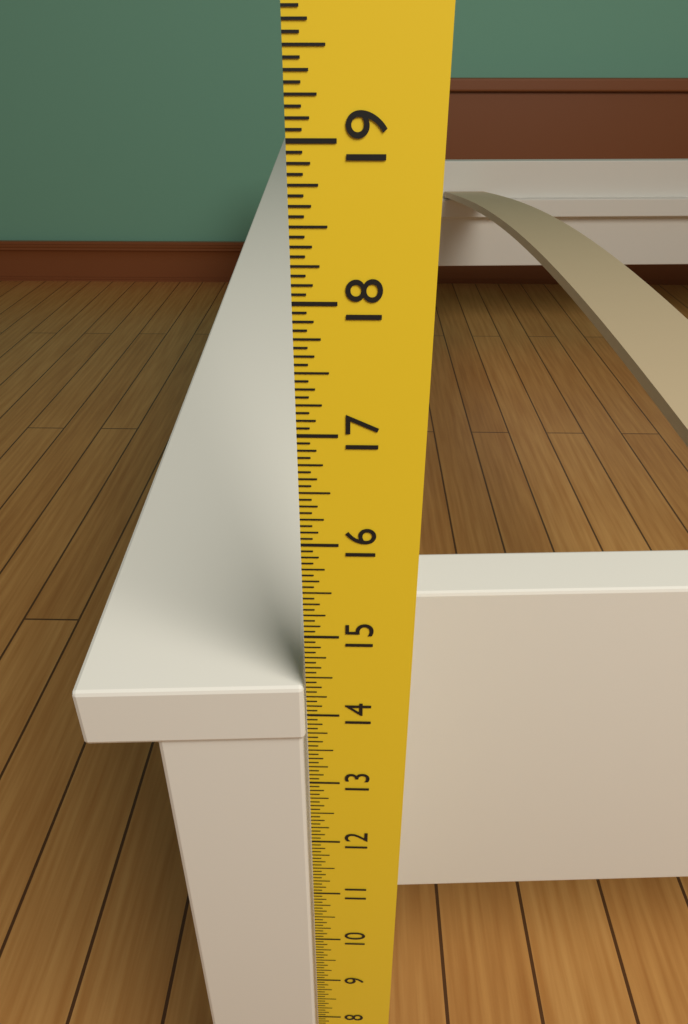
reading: 14.3750 in
